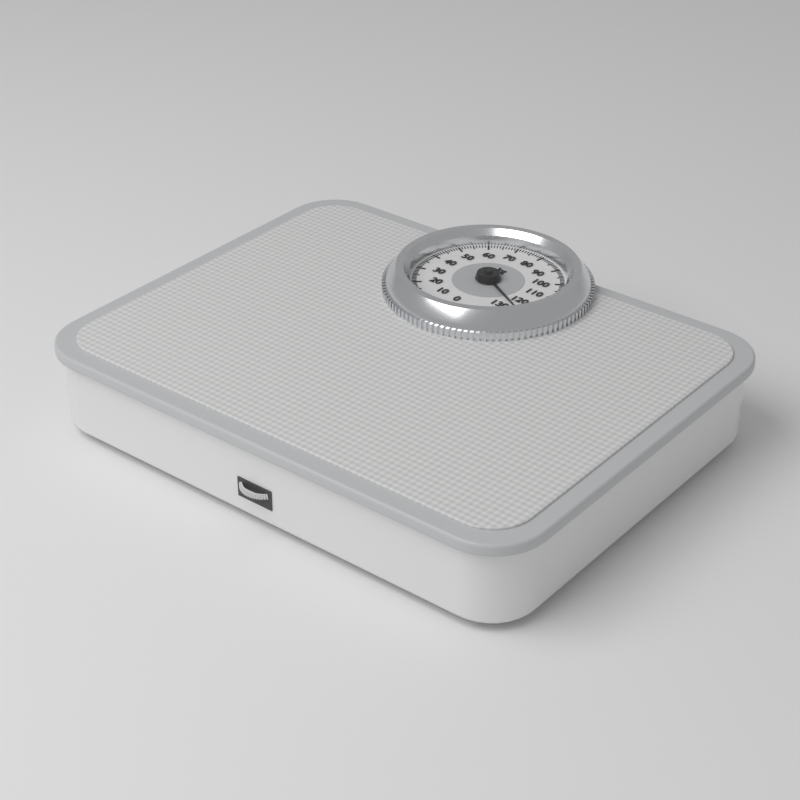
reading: 125 kg
